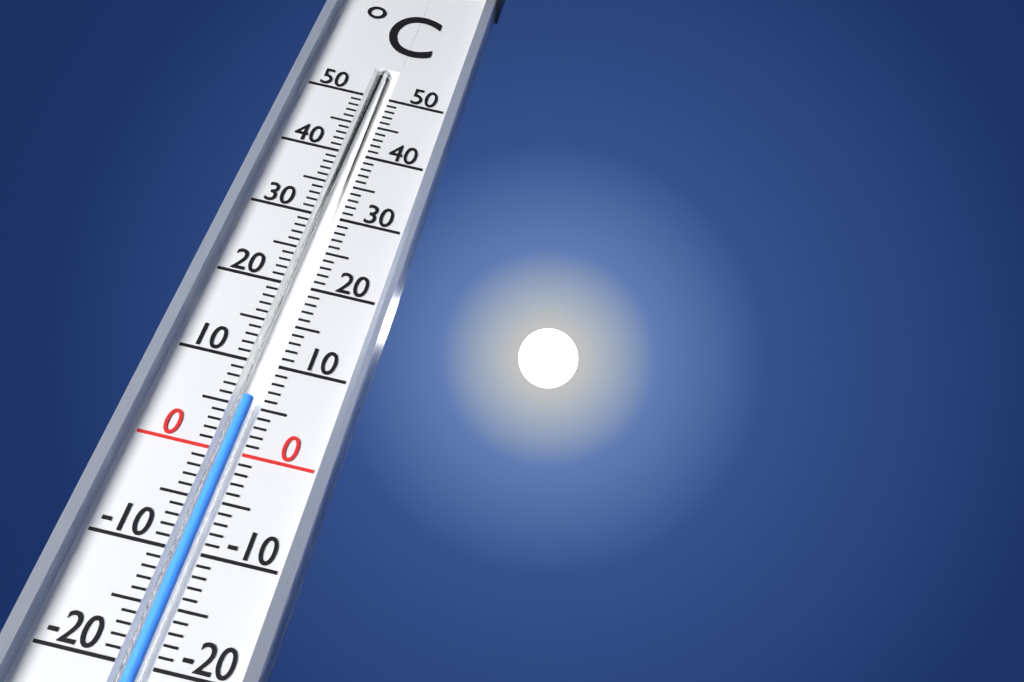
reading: 6 °C
